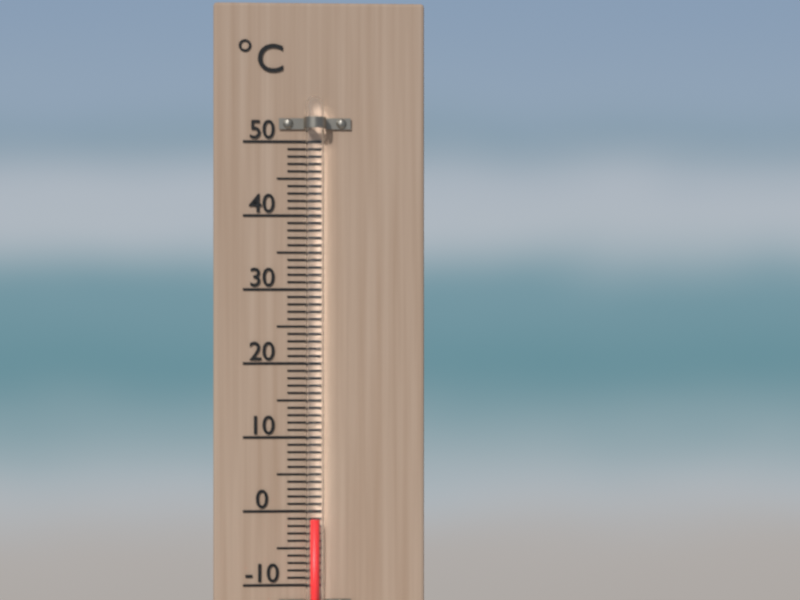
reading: -1 °C
